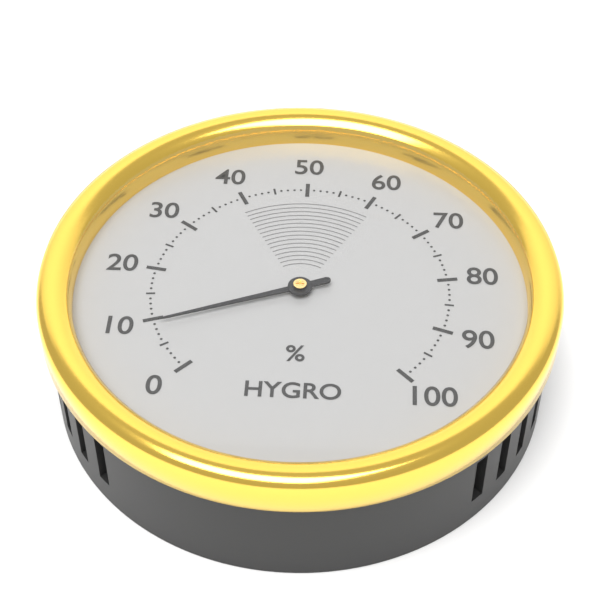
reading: 9 %
